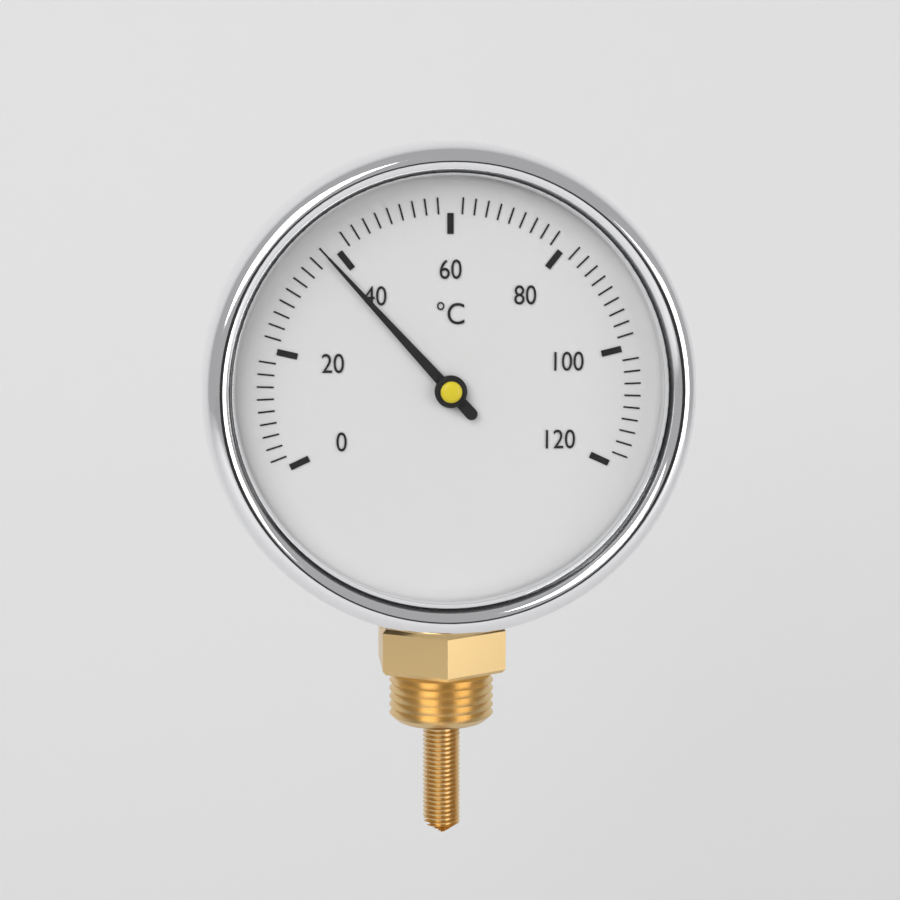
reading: 38 °C
